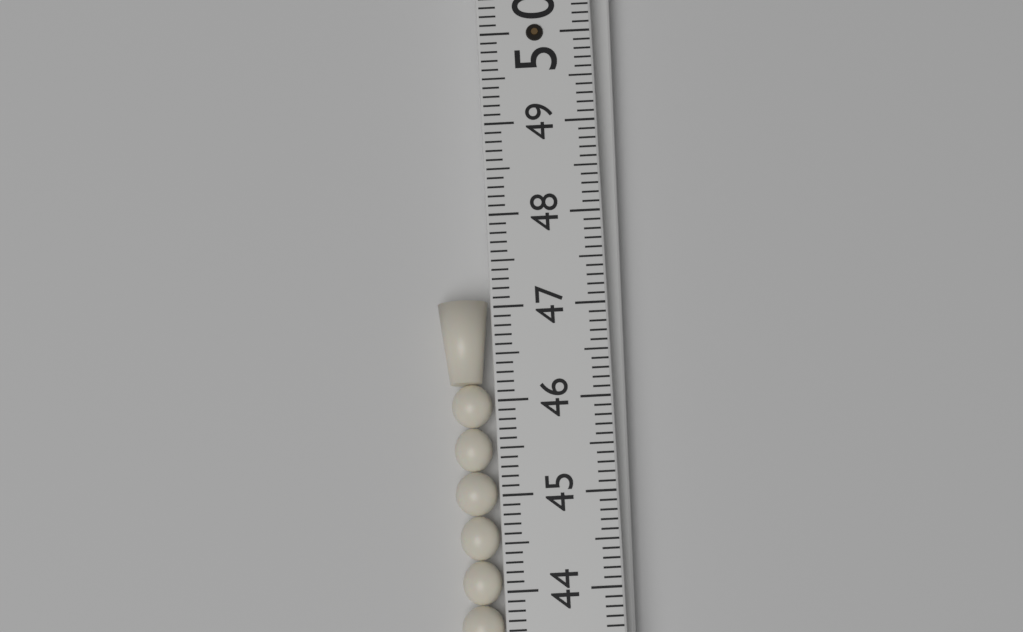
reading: 47.1 (no unit)
